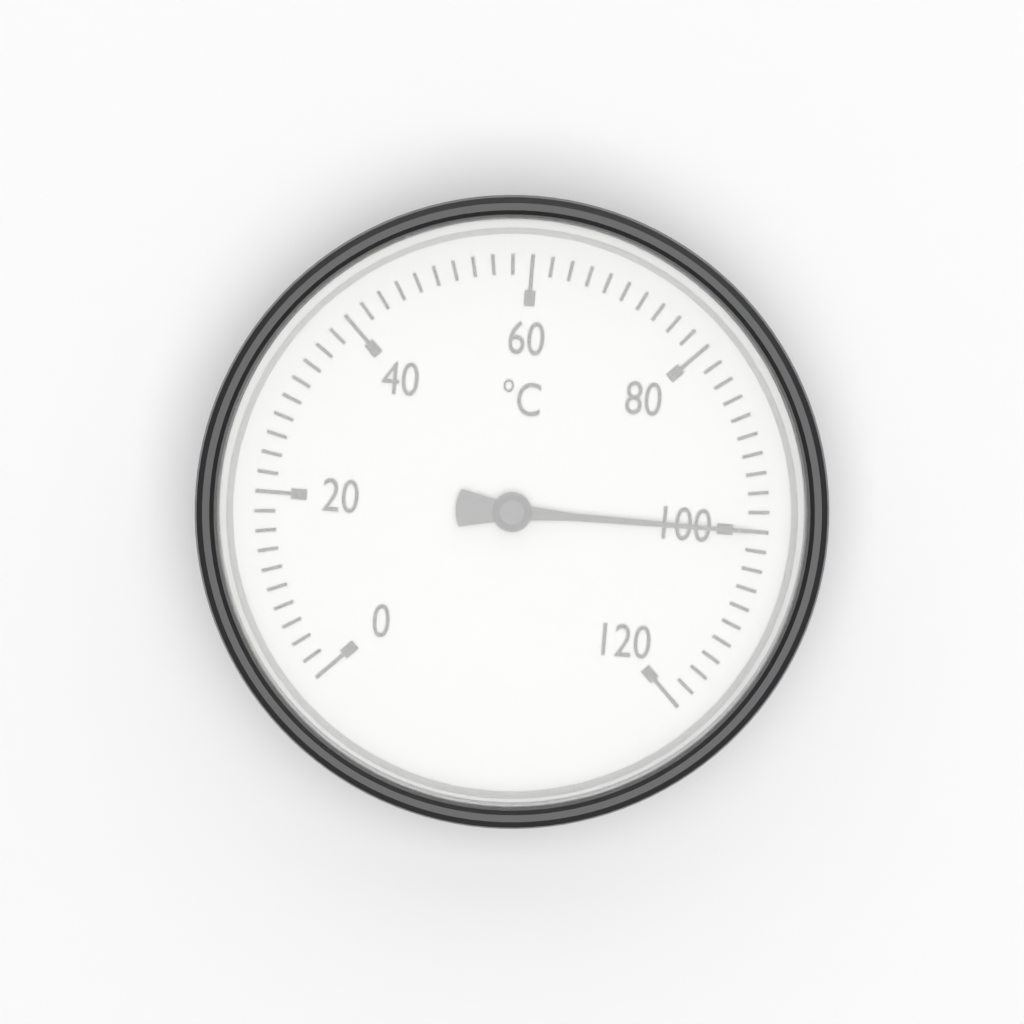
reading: 100 °C
